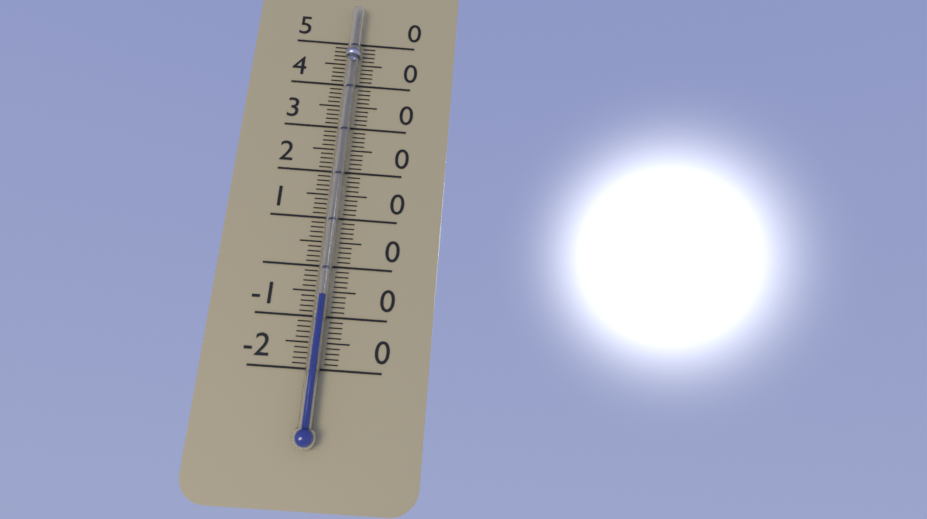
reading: -6 °C
